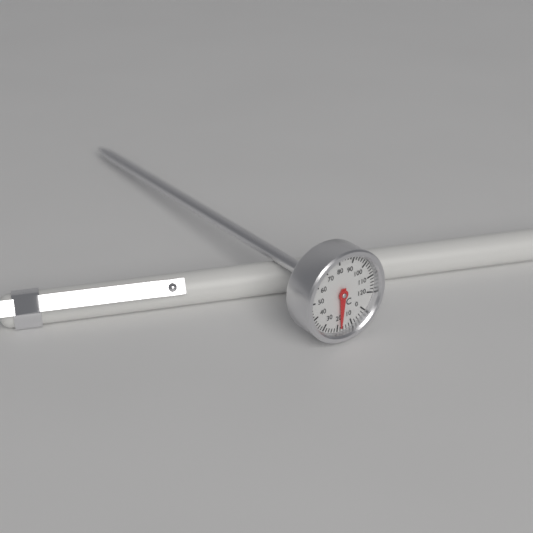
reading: 18 °C
